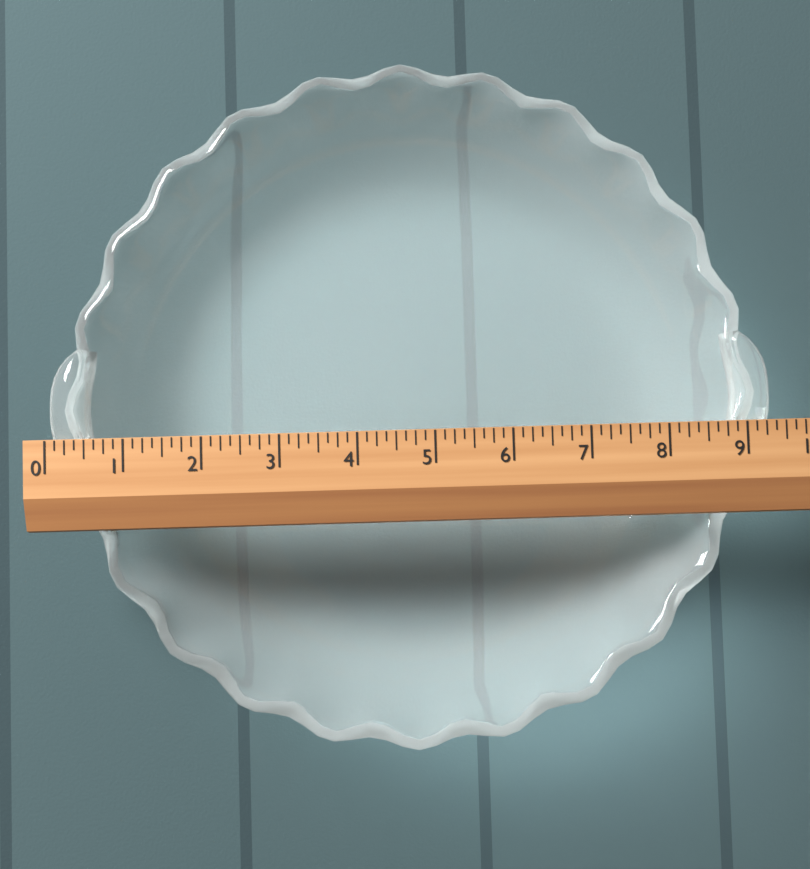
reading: 9.375 (no unit)
